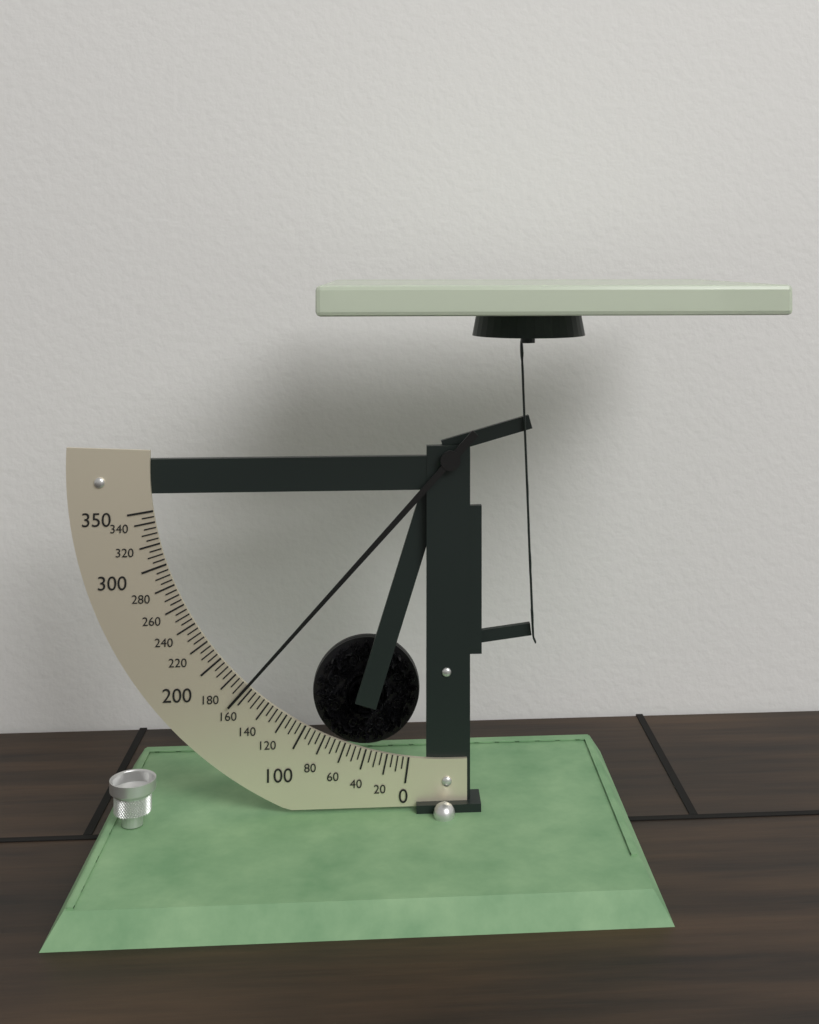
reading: 165 (no unit)
